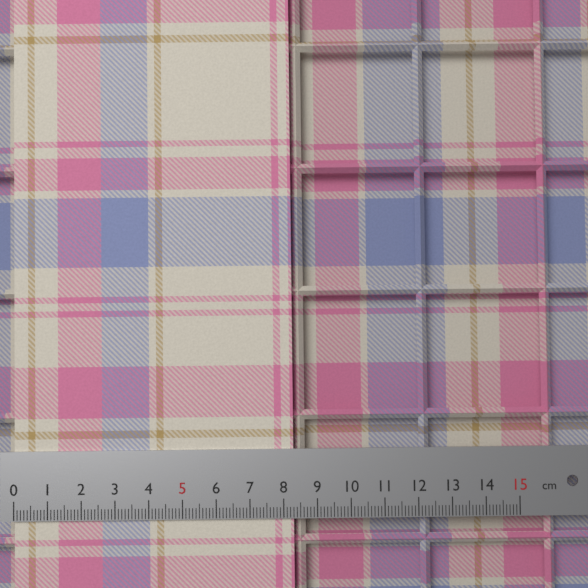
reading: 8.3 cm
